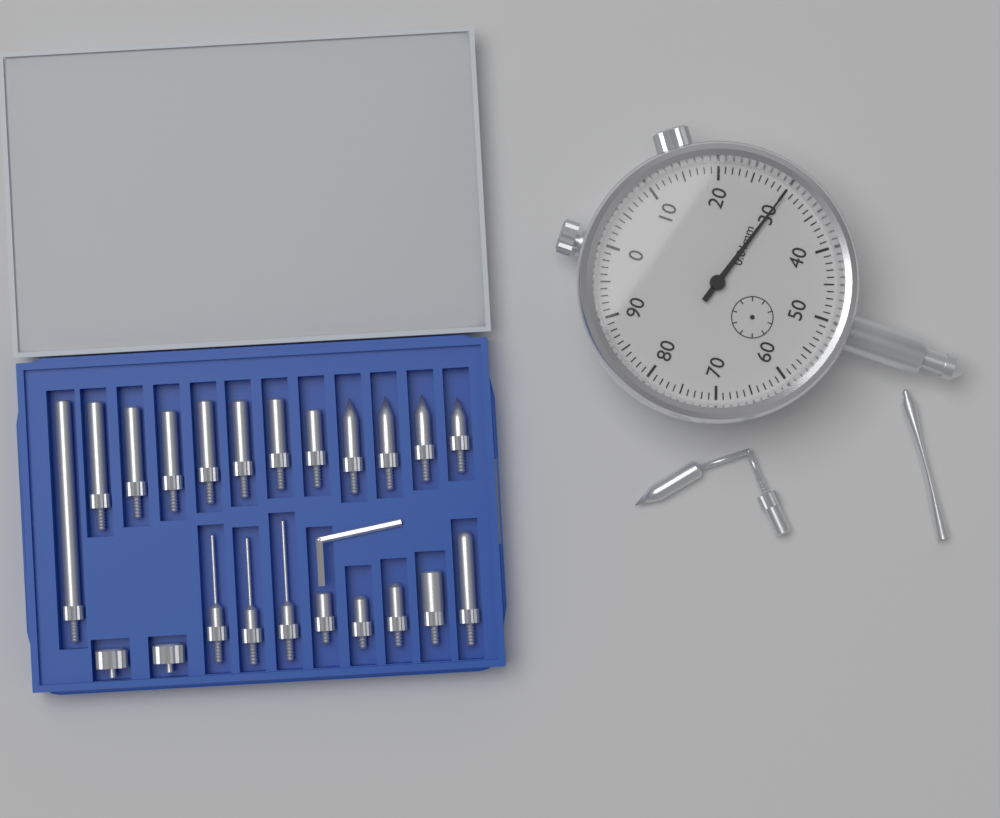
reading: 0.30 mm
